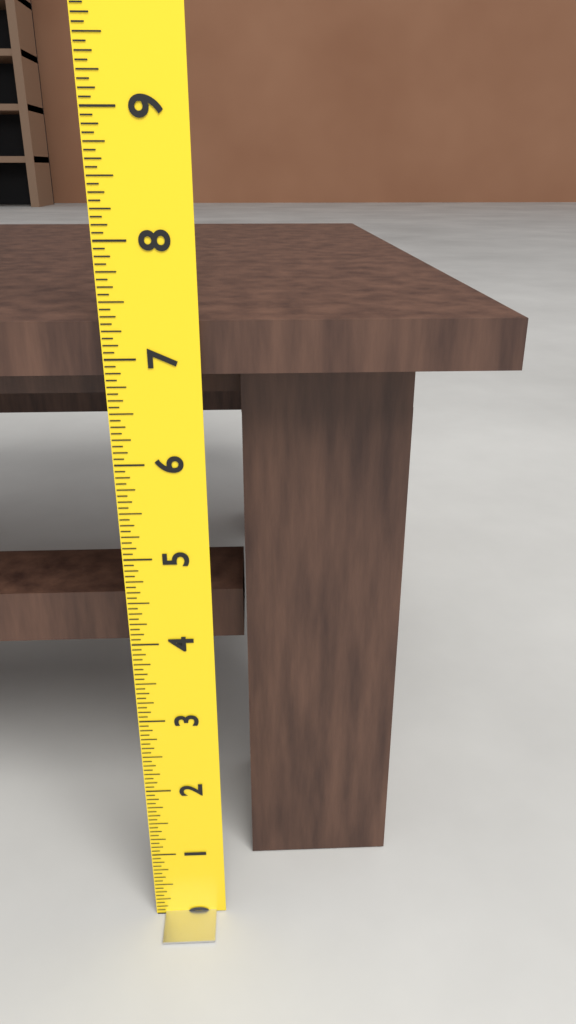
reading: 7.3125 (no unit)
